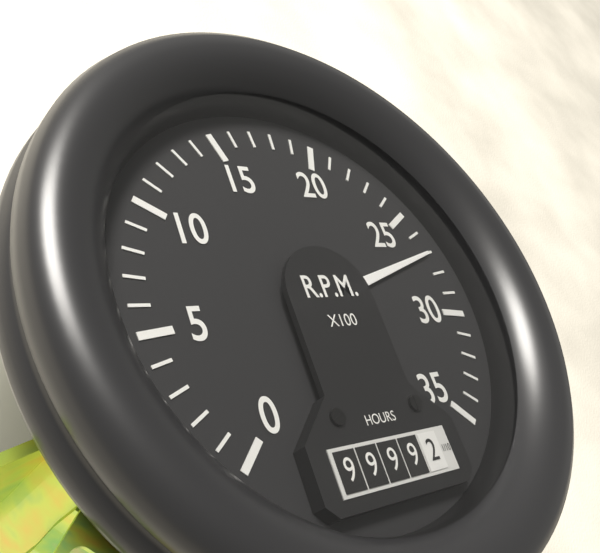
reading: 2700 RPM
